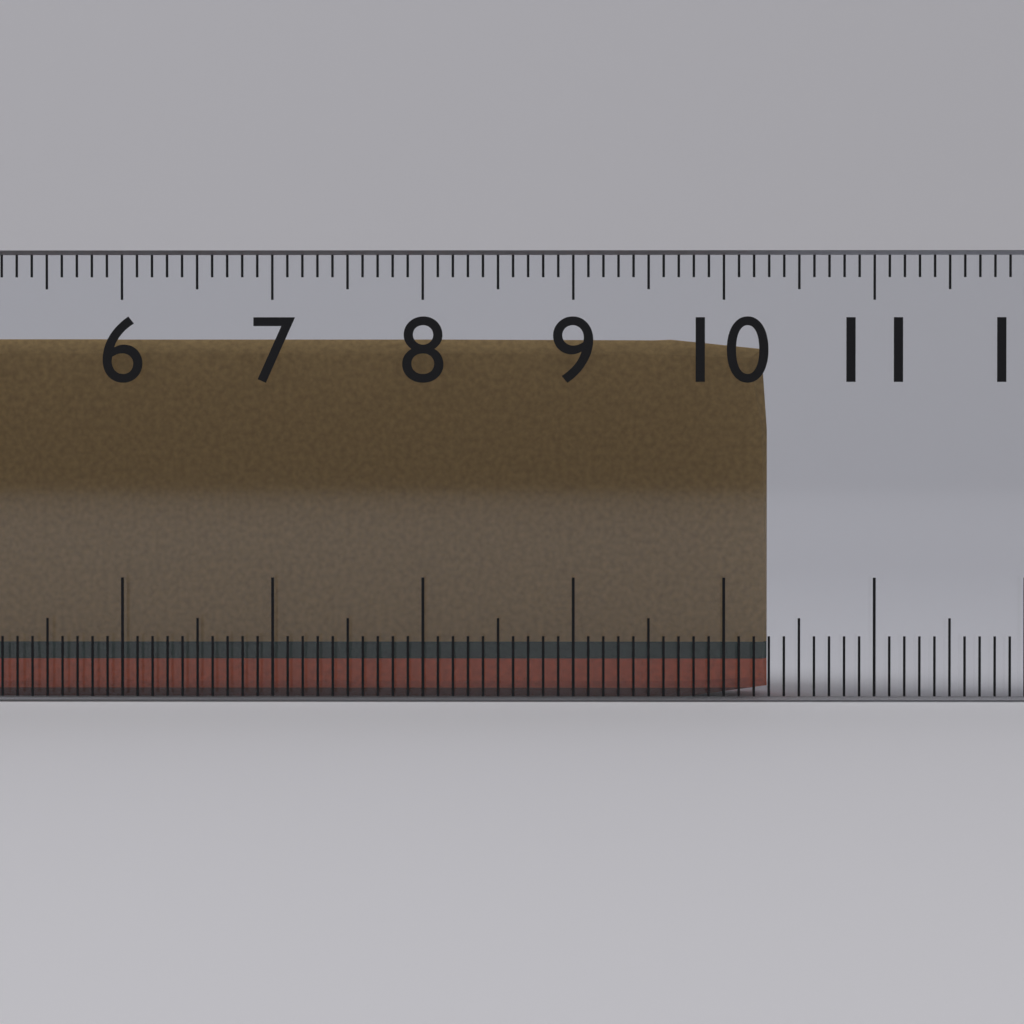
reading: 10.3 cm
